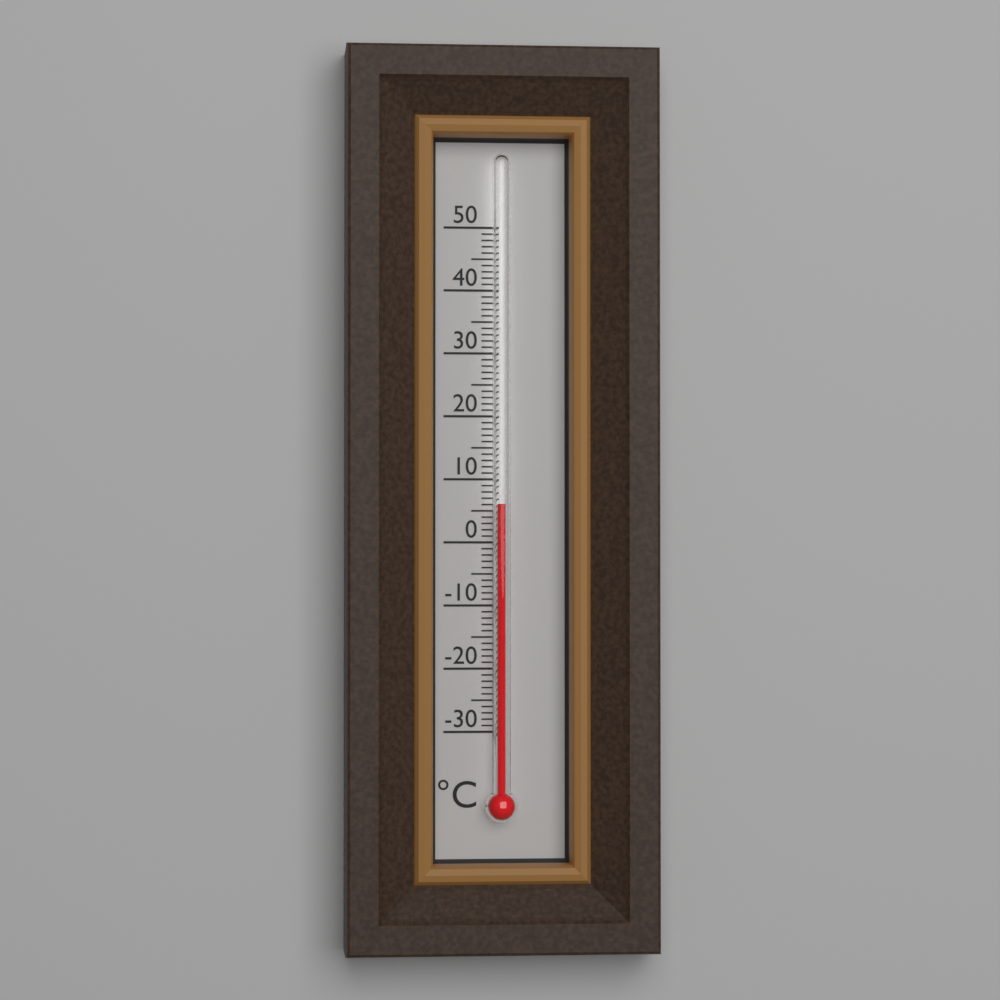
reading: 6 °C
